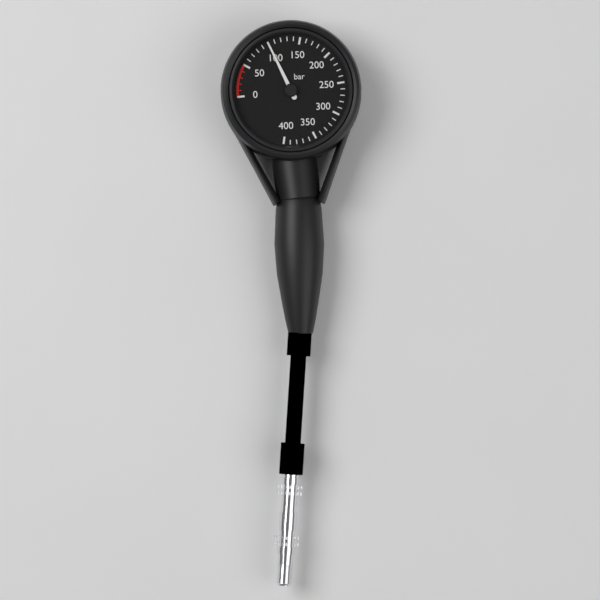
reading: 100 bar
